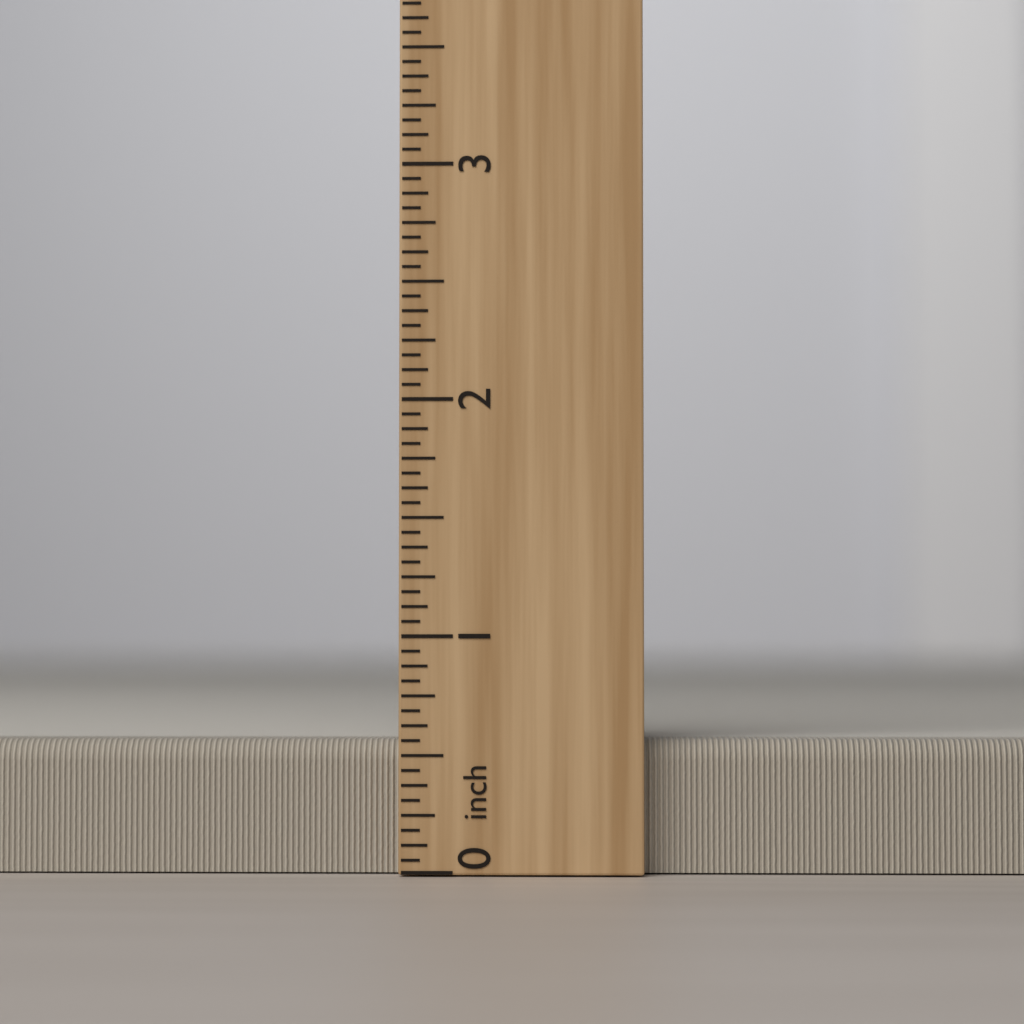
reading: 0.5625 inch
